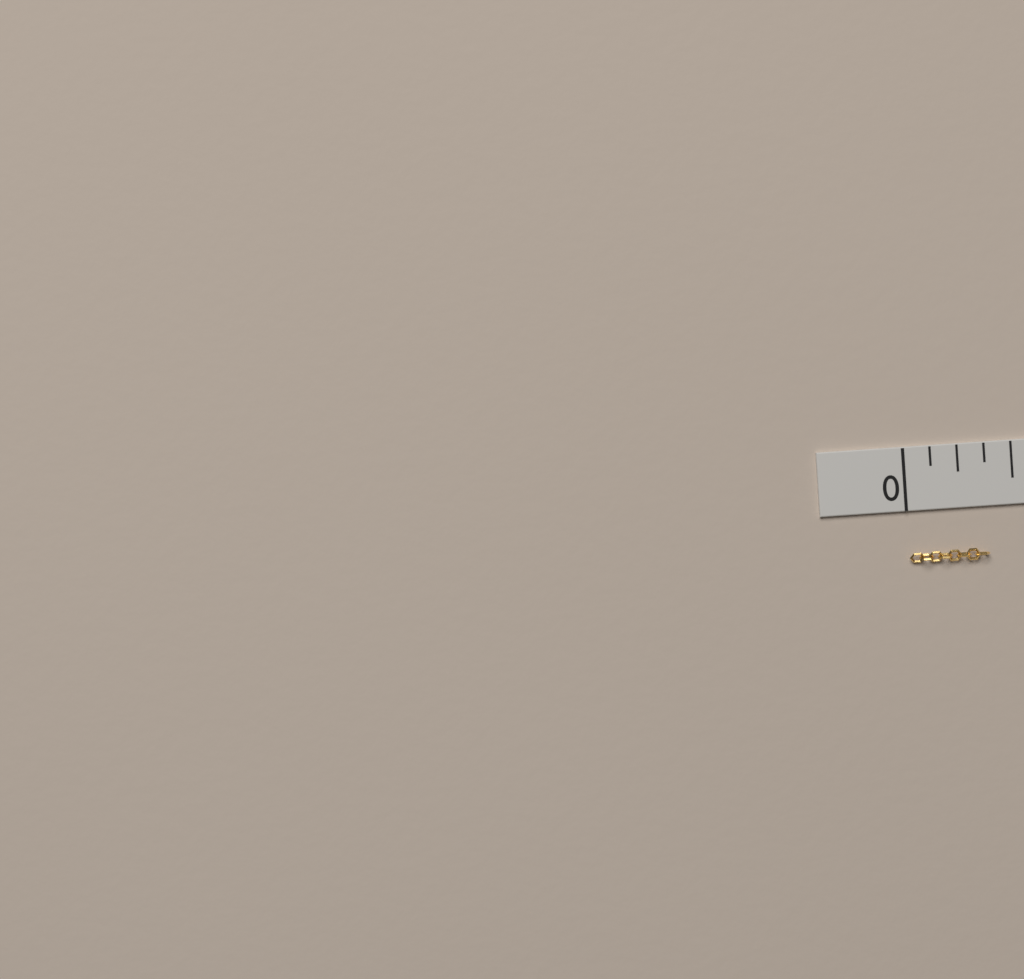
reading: 0.375 in
